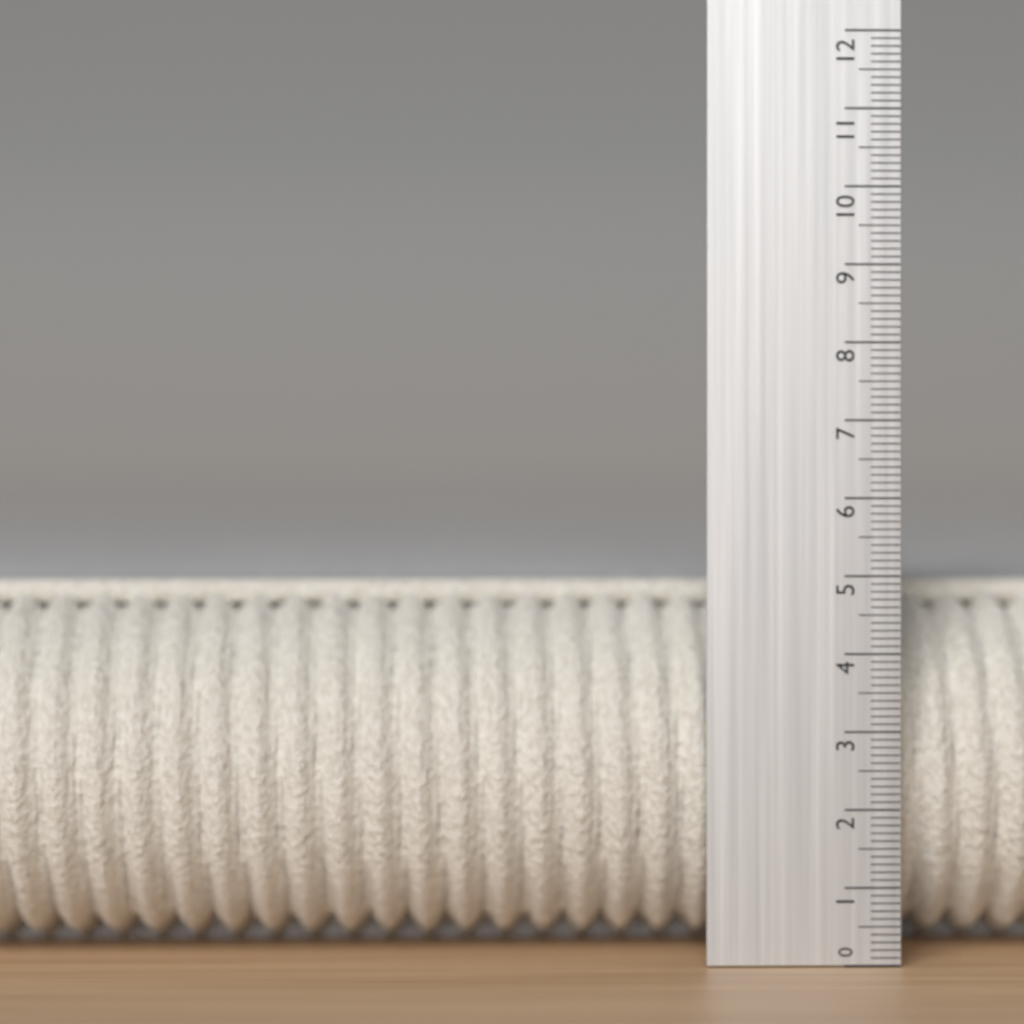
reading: 4.9 (no unit)
